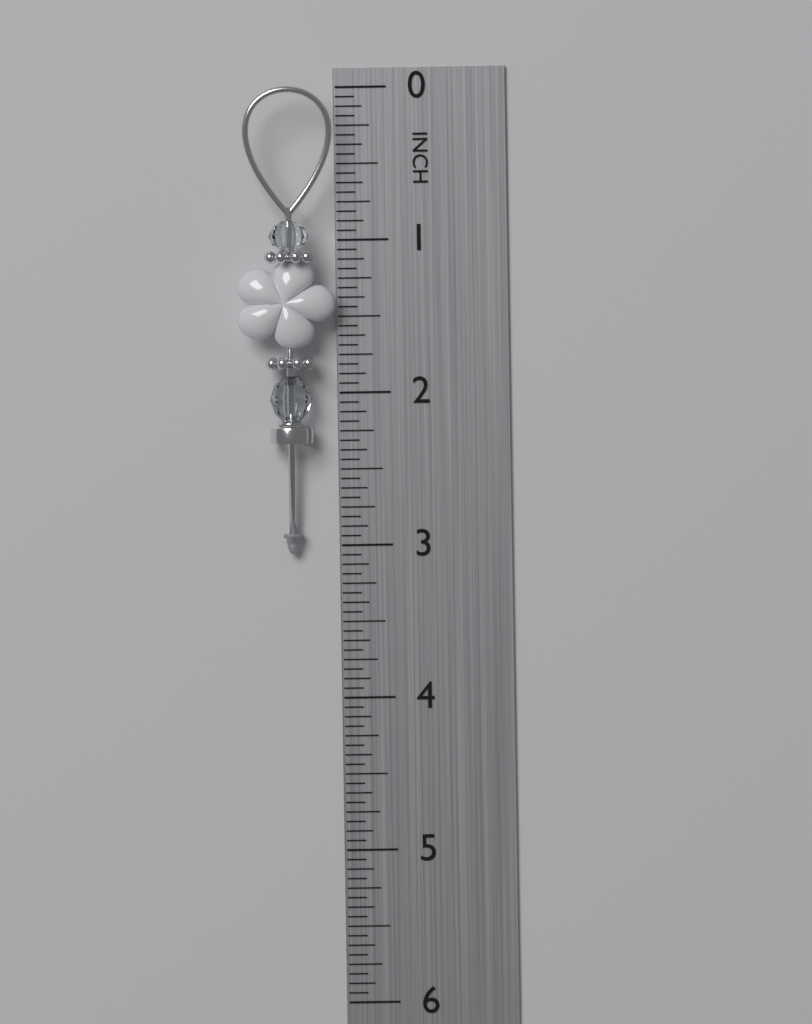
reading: 3.0625 in
